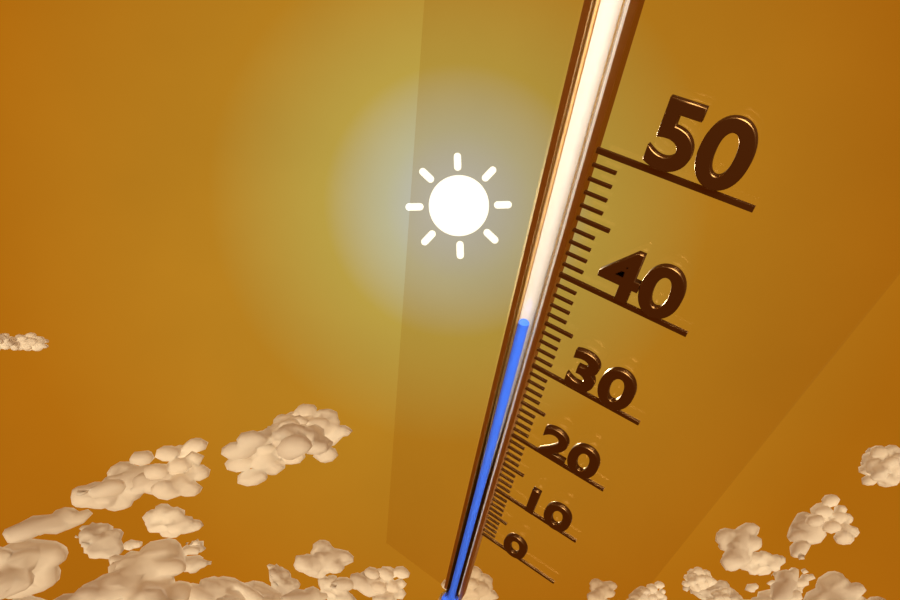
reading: 34 (no unit)
